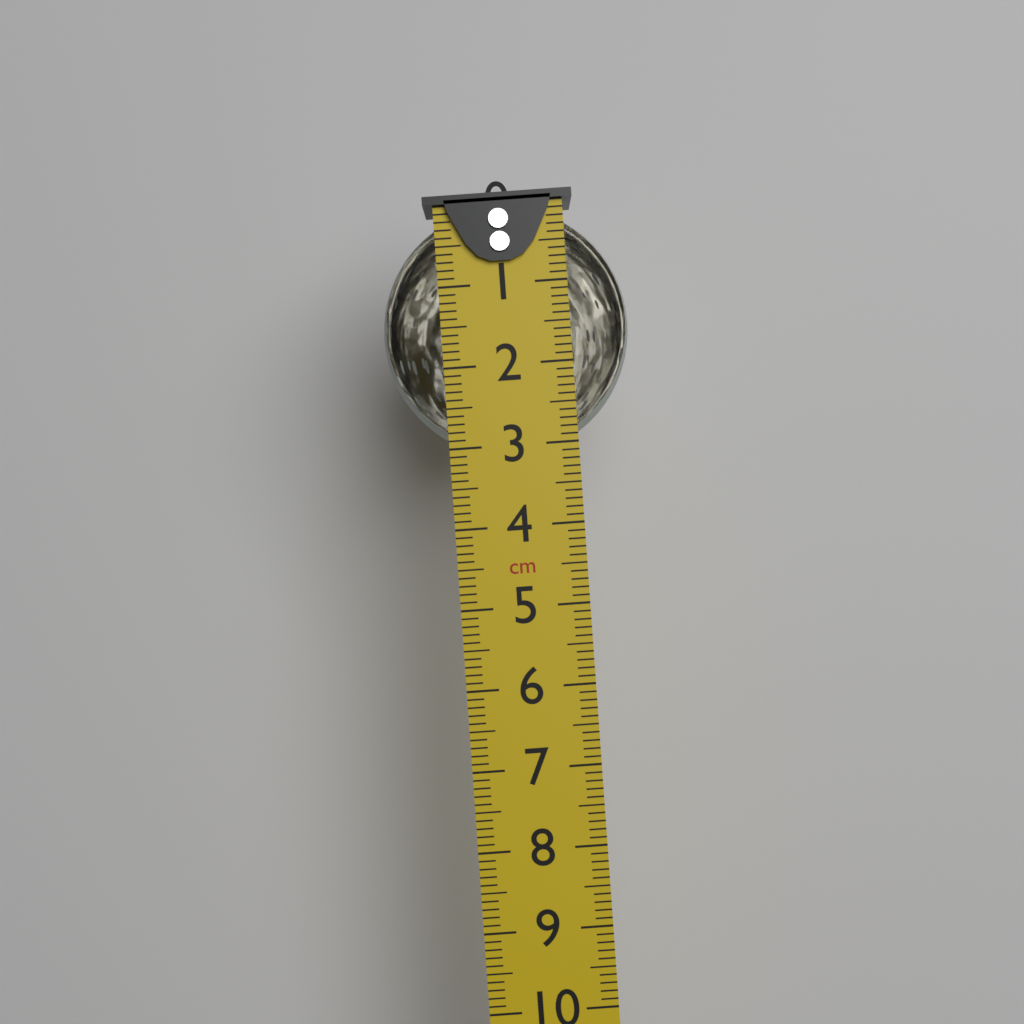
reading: 3.1 cm
